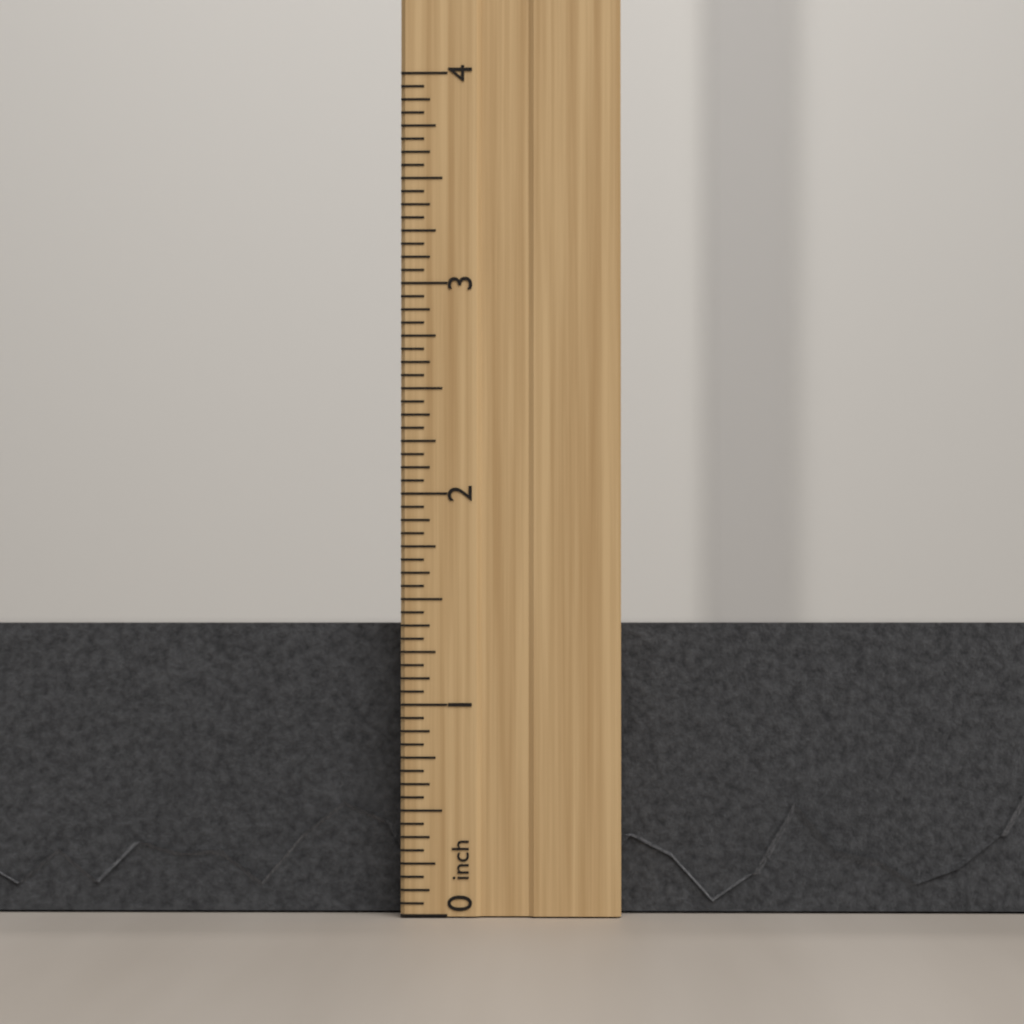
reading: 1.4375 inch
